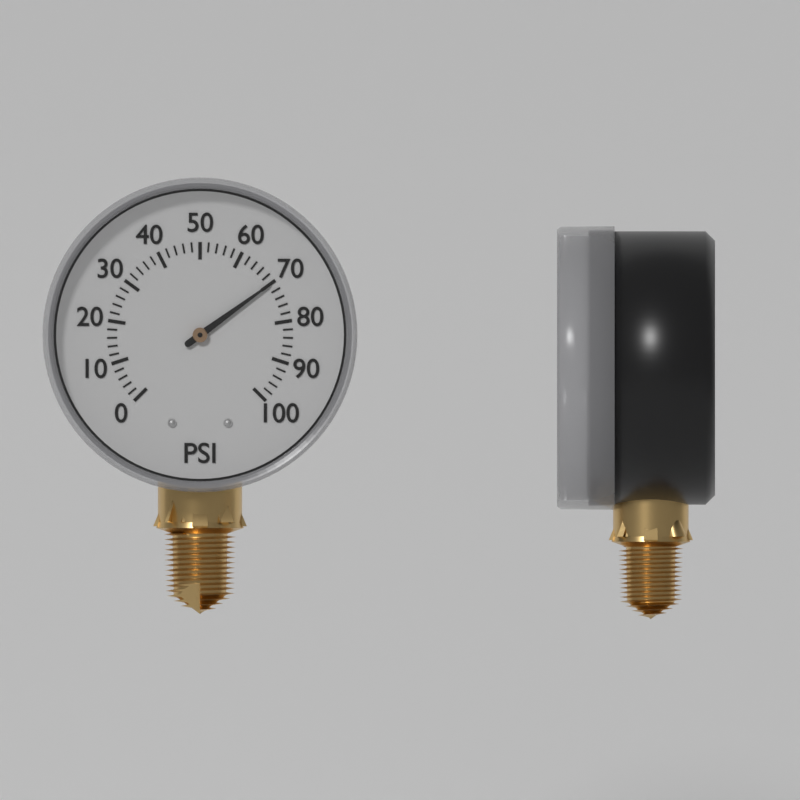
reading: 70 psi
